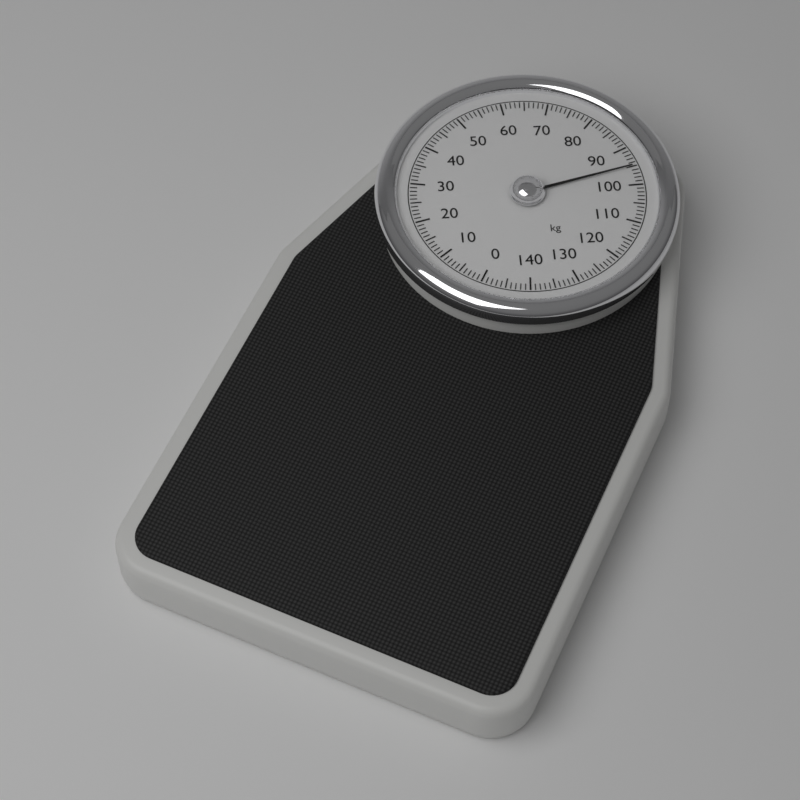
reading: 95 kg
